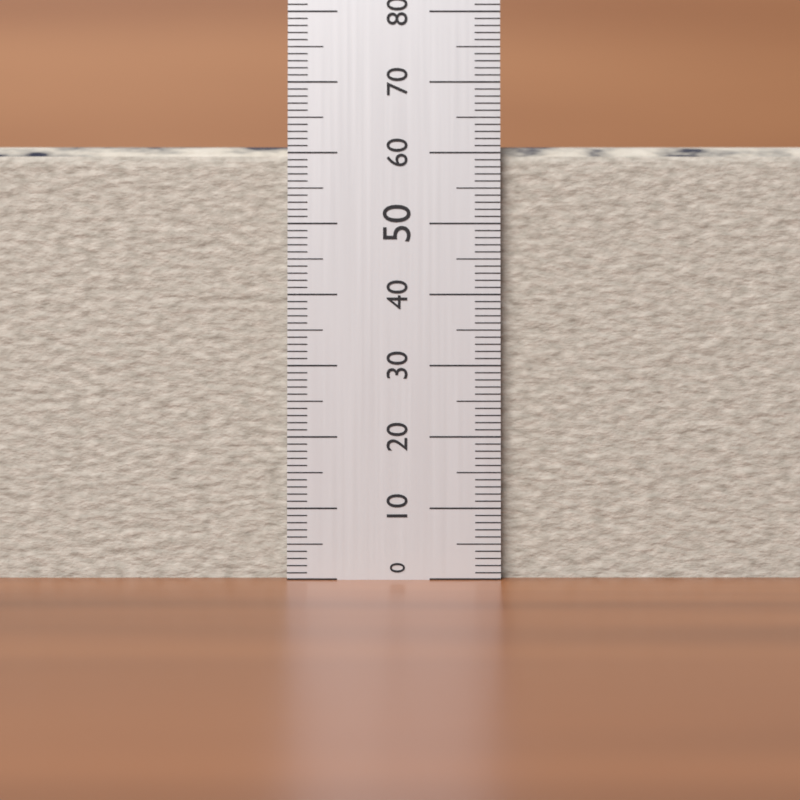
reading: 62 (no unit)
